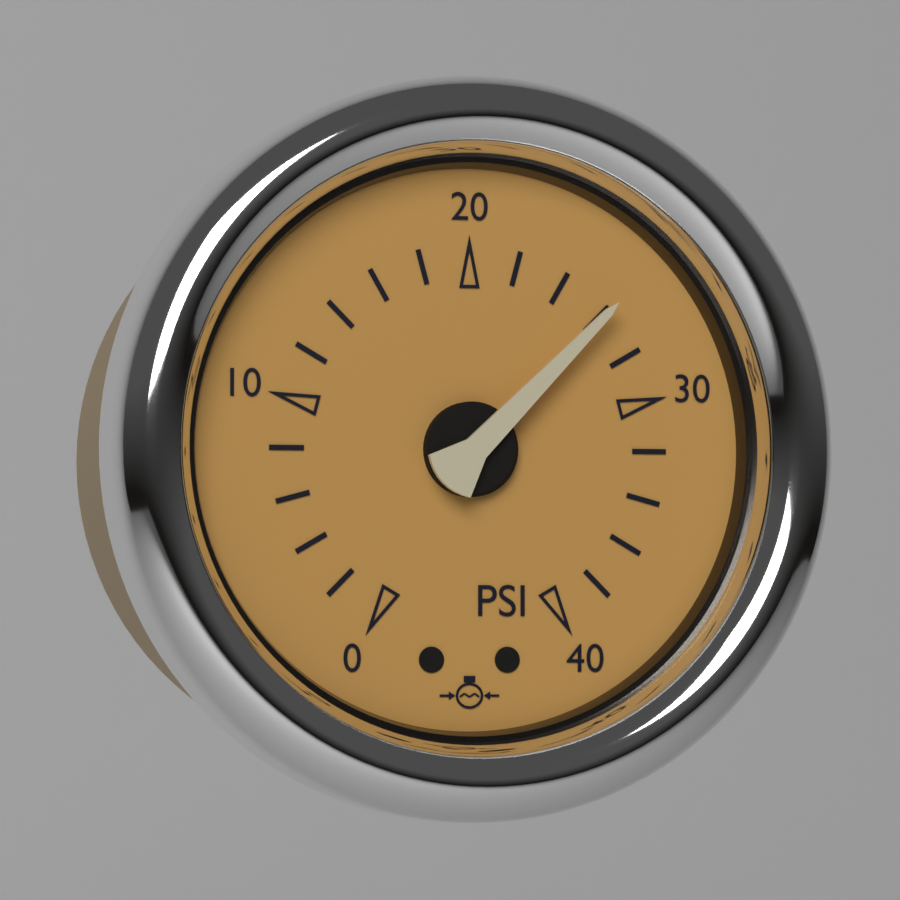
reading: 26 psi
